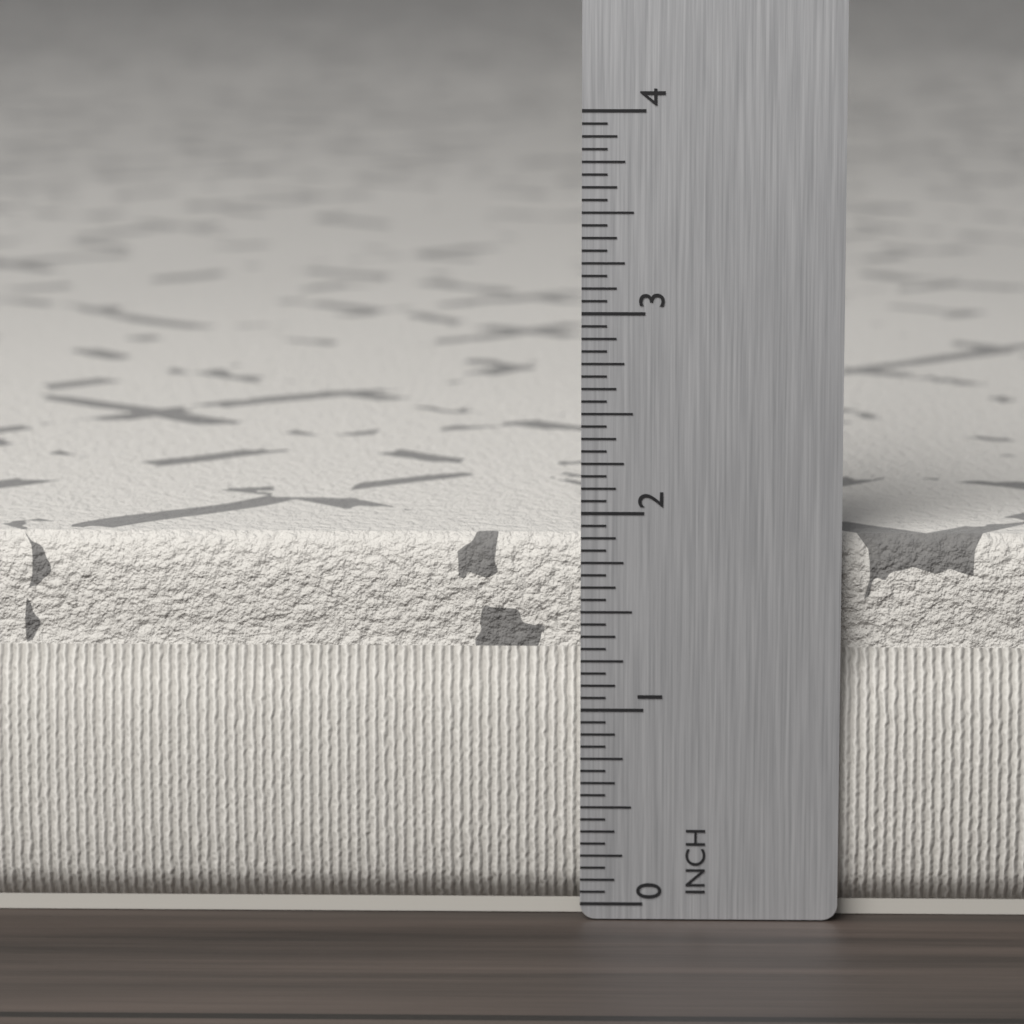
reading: 1.8750 in
